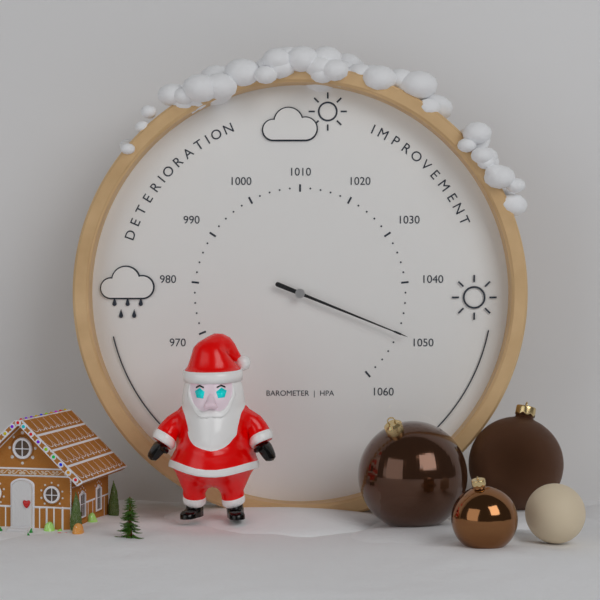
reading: 1050 hPa
